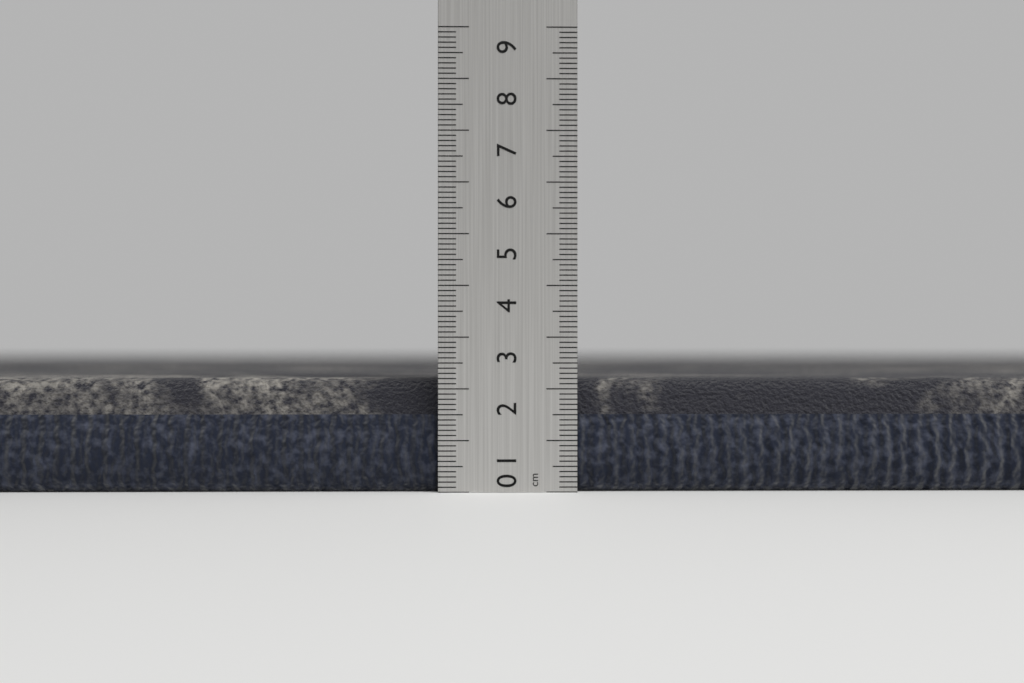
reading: 2.2 cm
